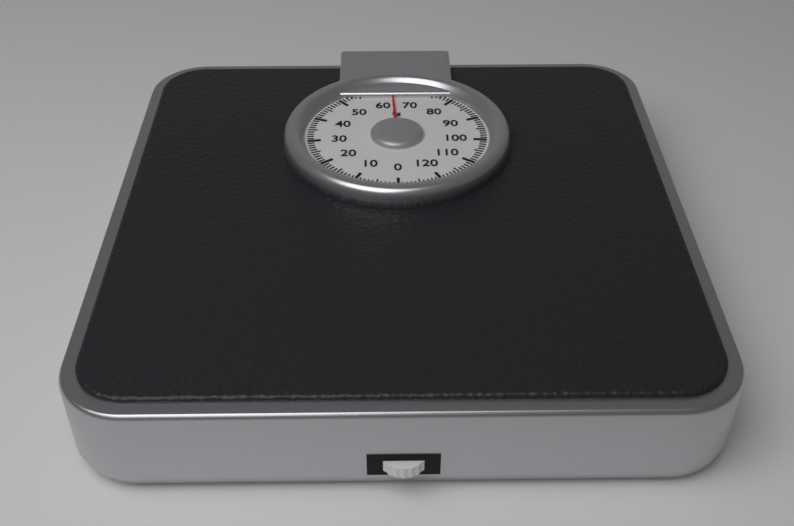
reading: 64 kg
